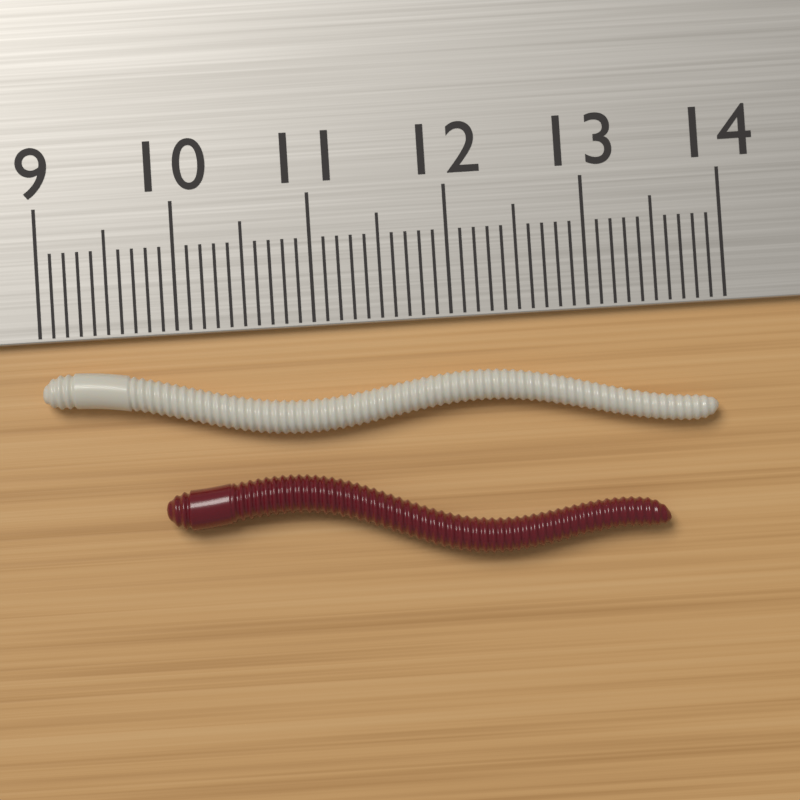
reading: 13.9 cm
